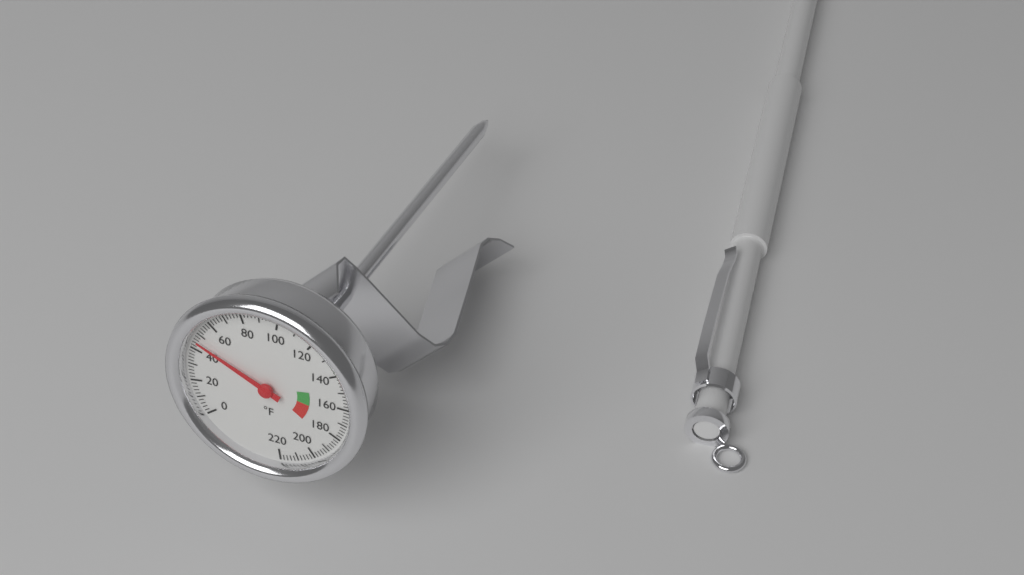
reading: 46 °F
